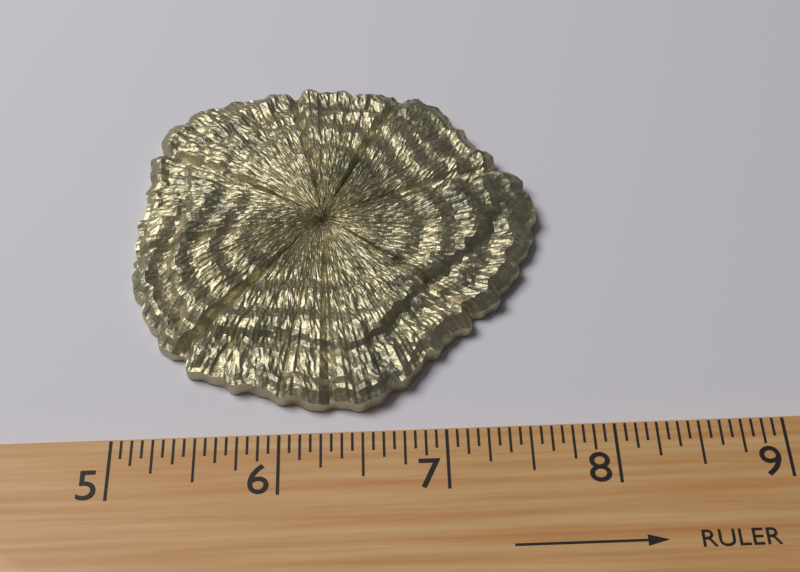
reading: 7.6875 (no unit)
